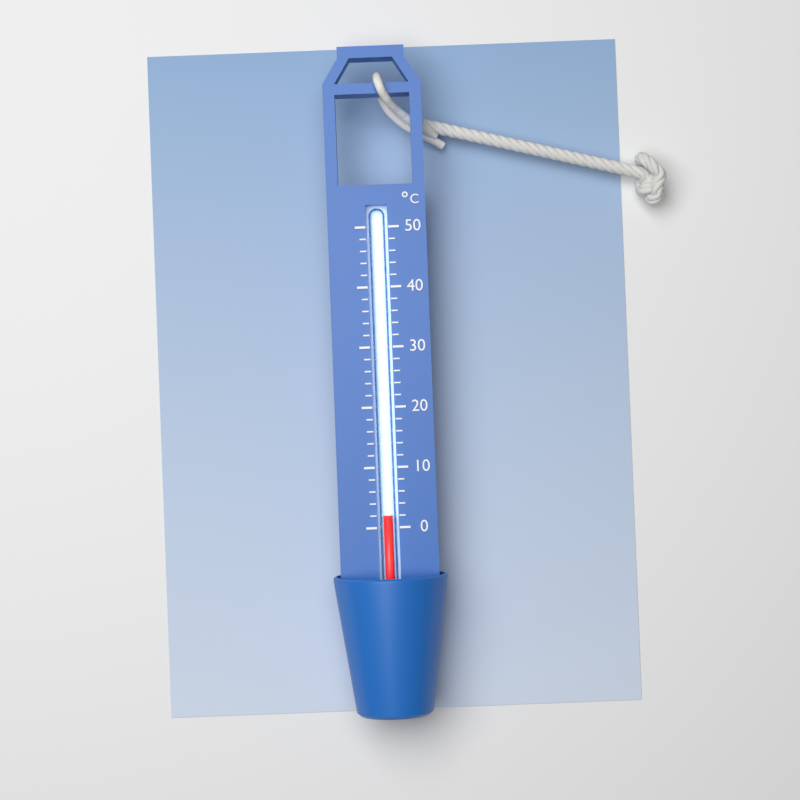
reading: 2 °C
